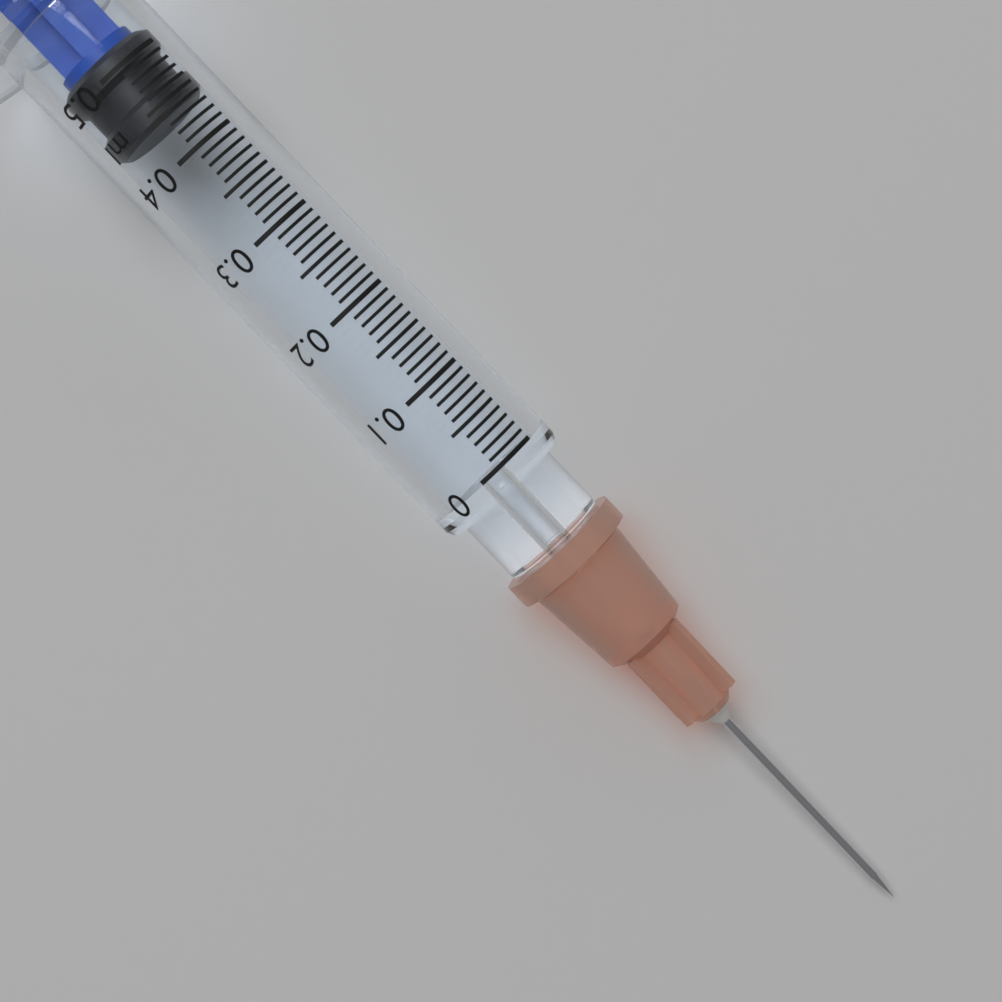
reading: 0.44 ml
